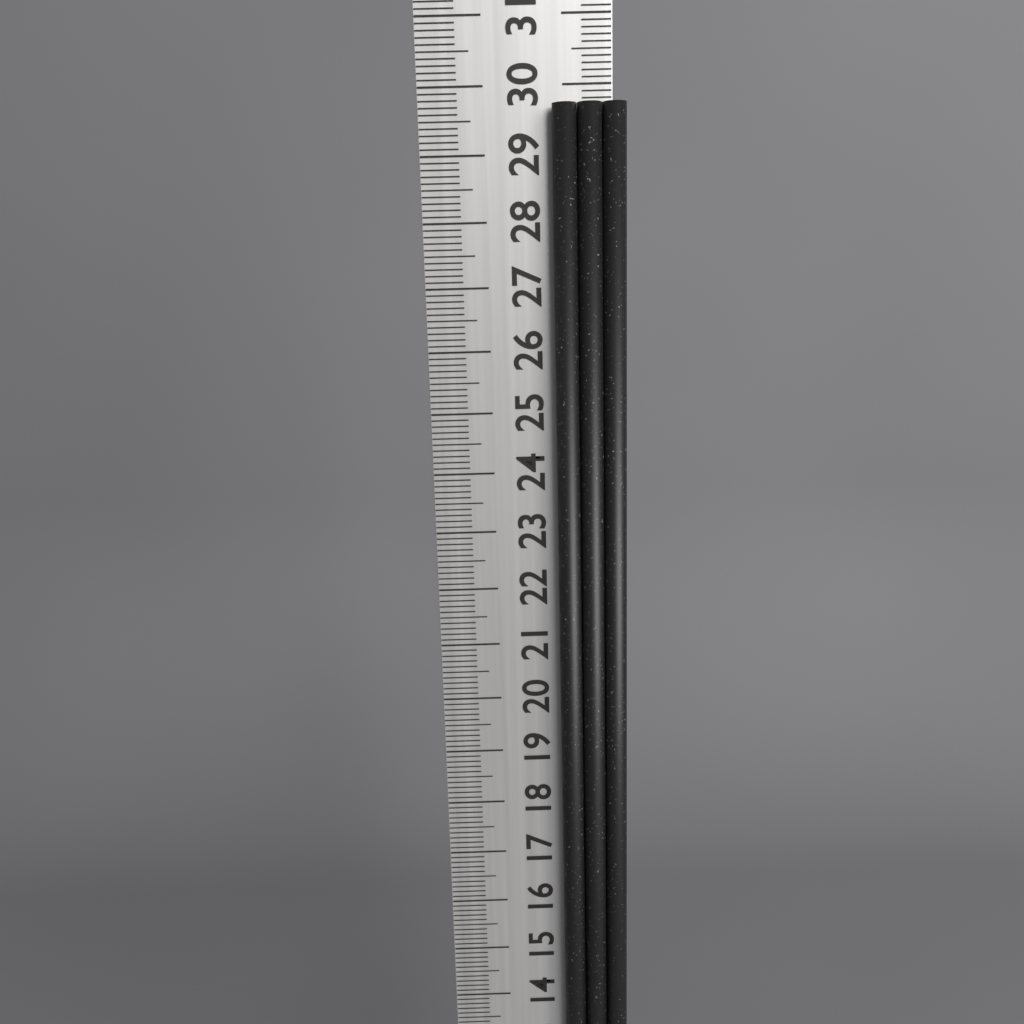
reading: 29.7 cm
